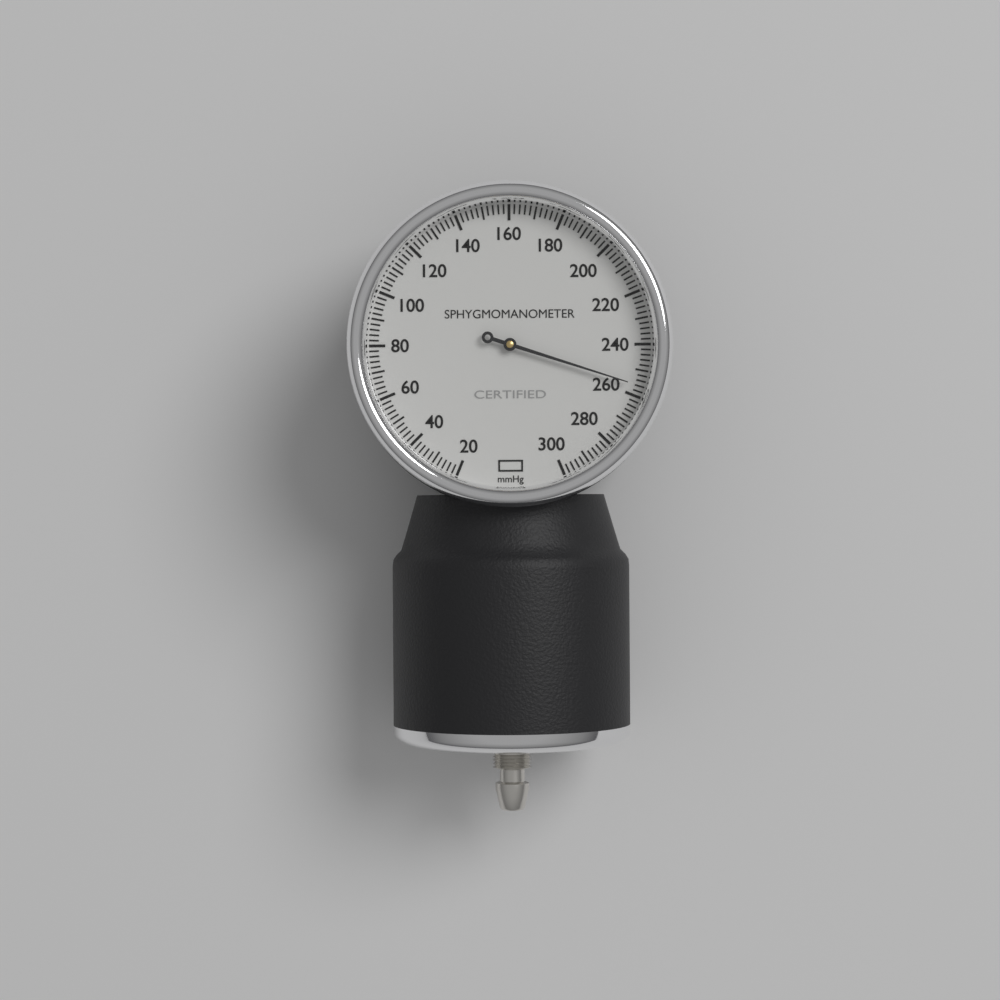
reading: 256 mmHg
